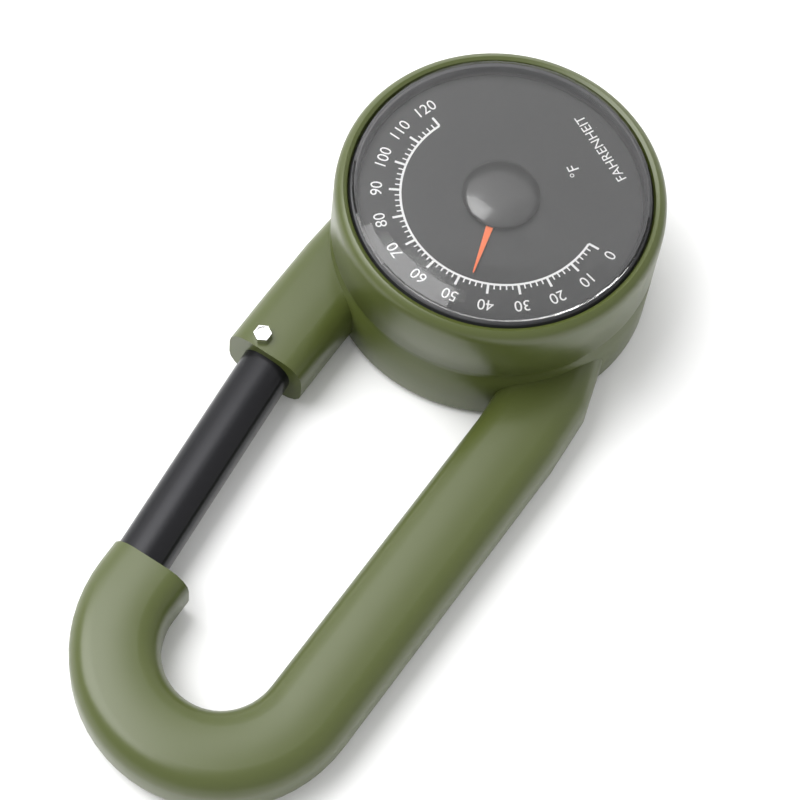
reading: 46 °F
